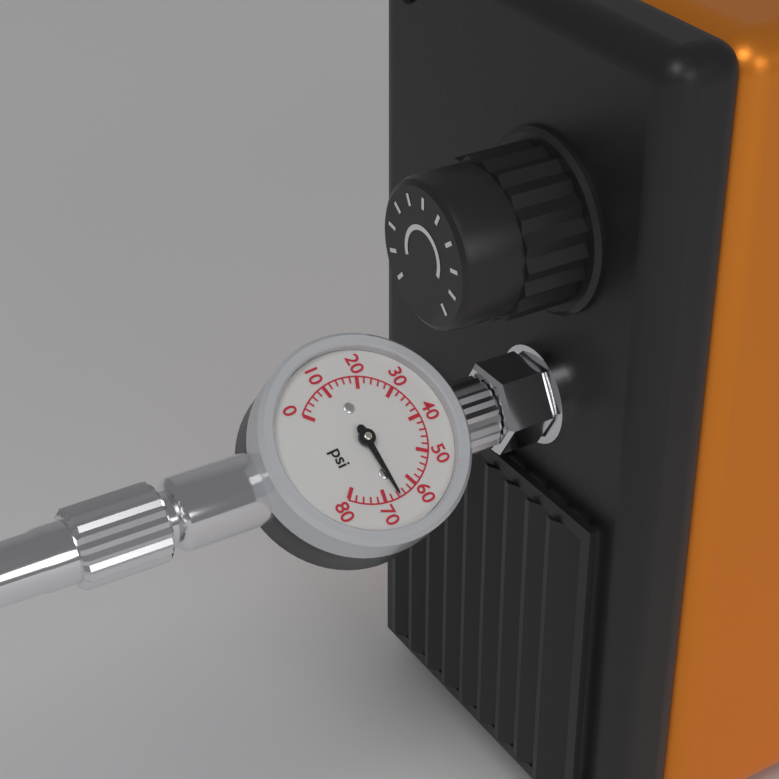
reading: 66 psi
